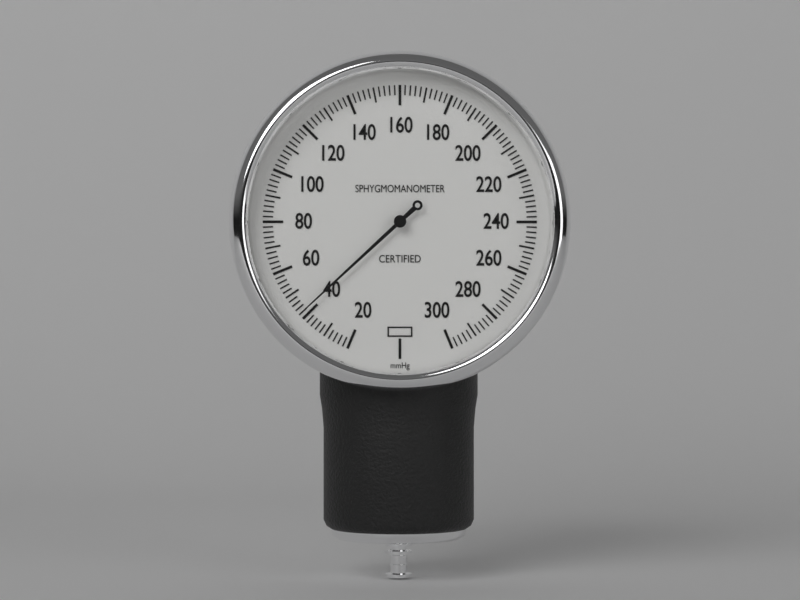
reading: 42 mmHg
